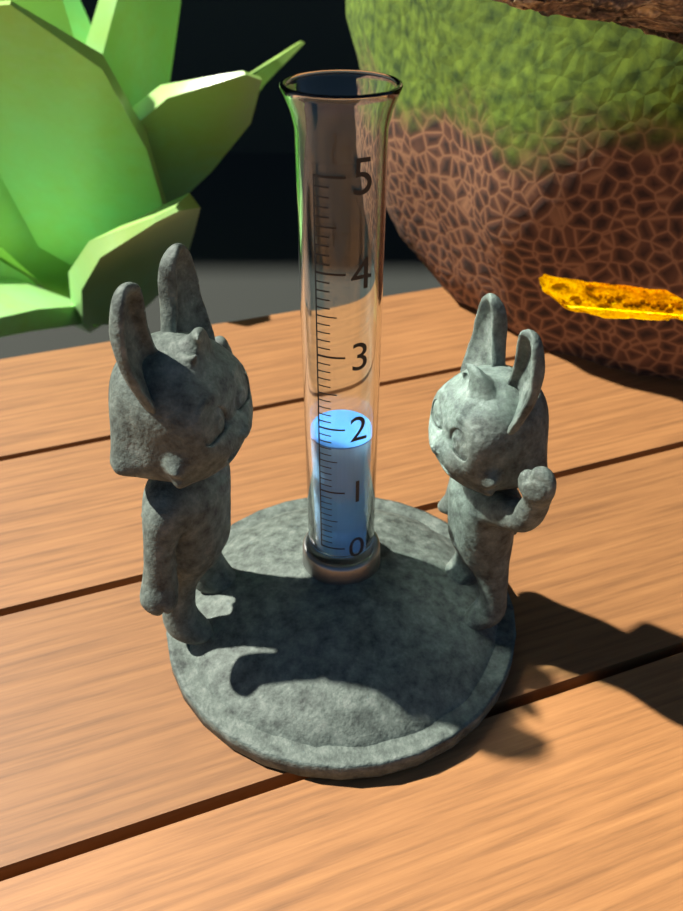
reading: 1.7 (no unit)
